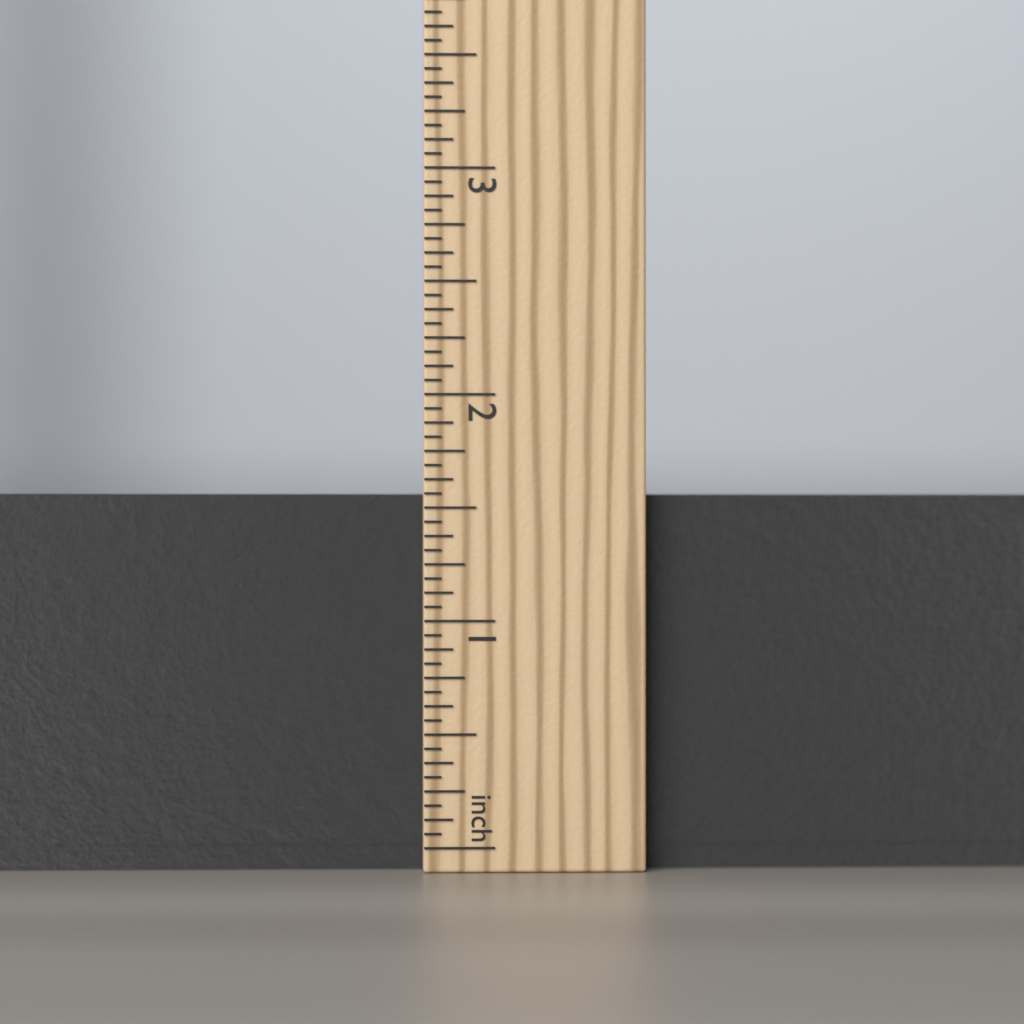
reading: 1.5625 in
